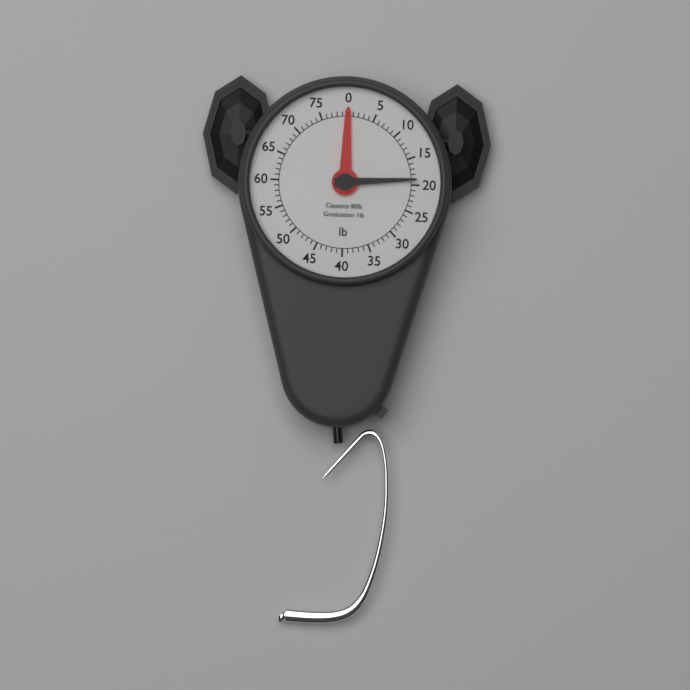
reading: 19 lb
